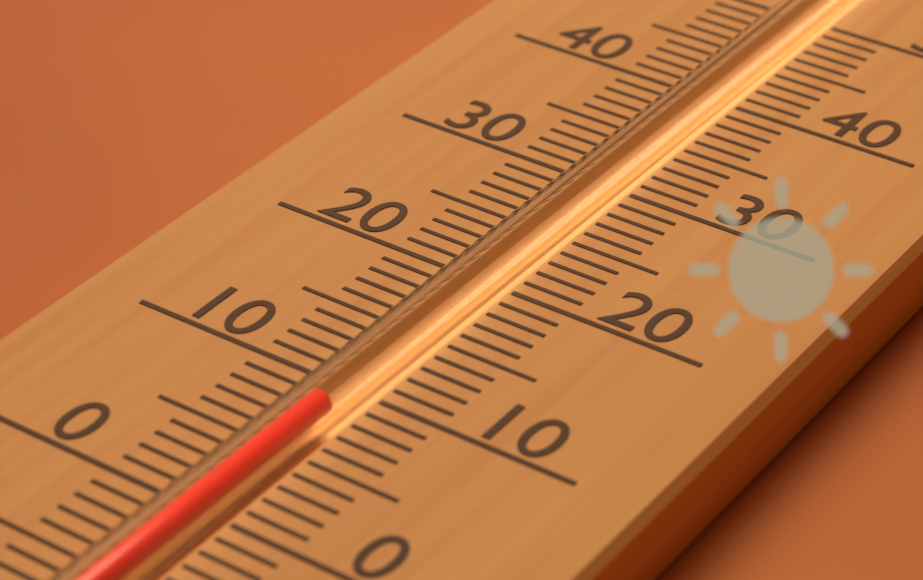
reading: 8 (no unit)
